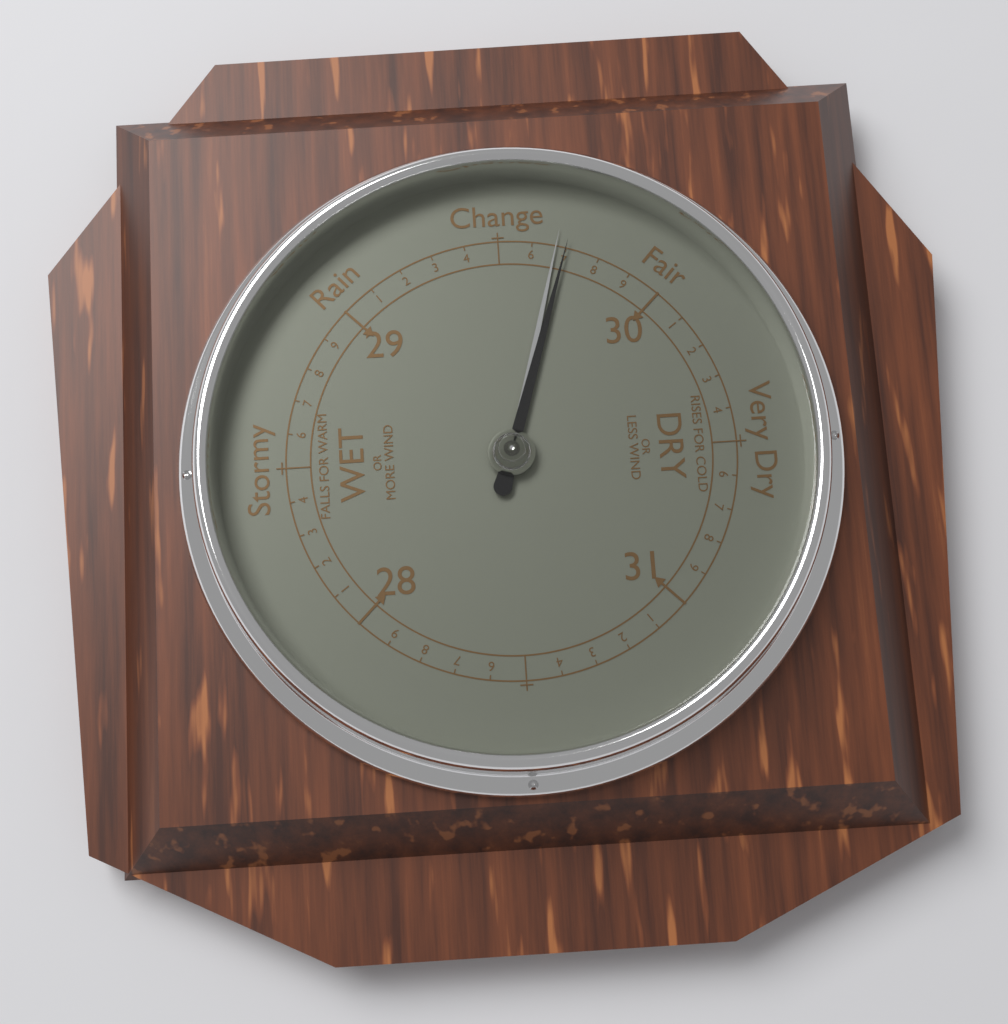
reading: 29.7 inHg
